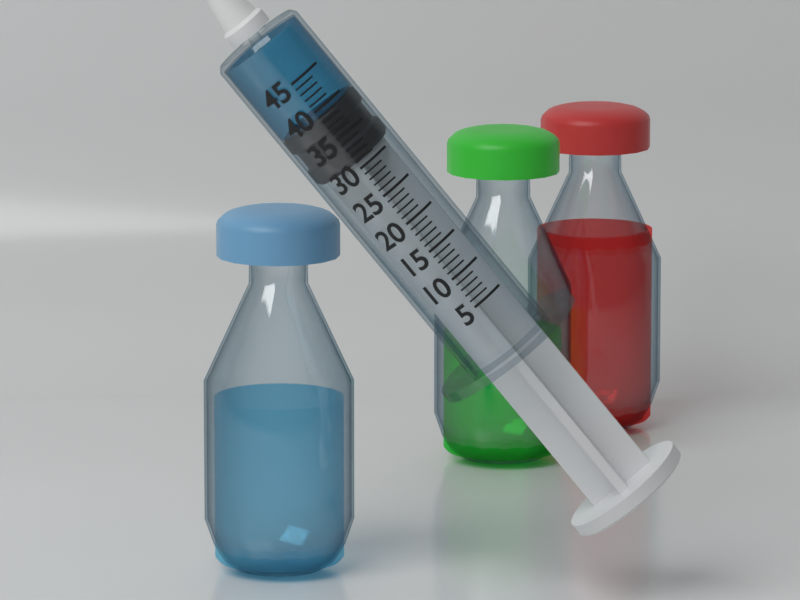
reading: 39 (no unit)
